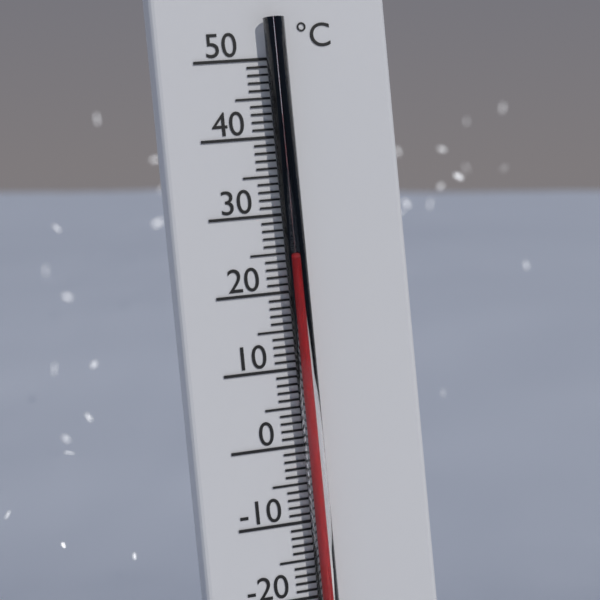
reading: 24 °C
